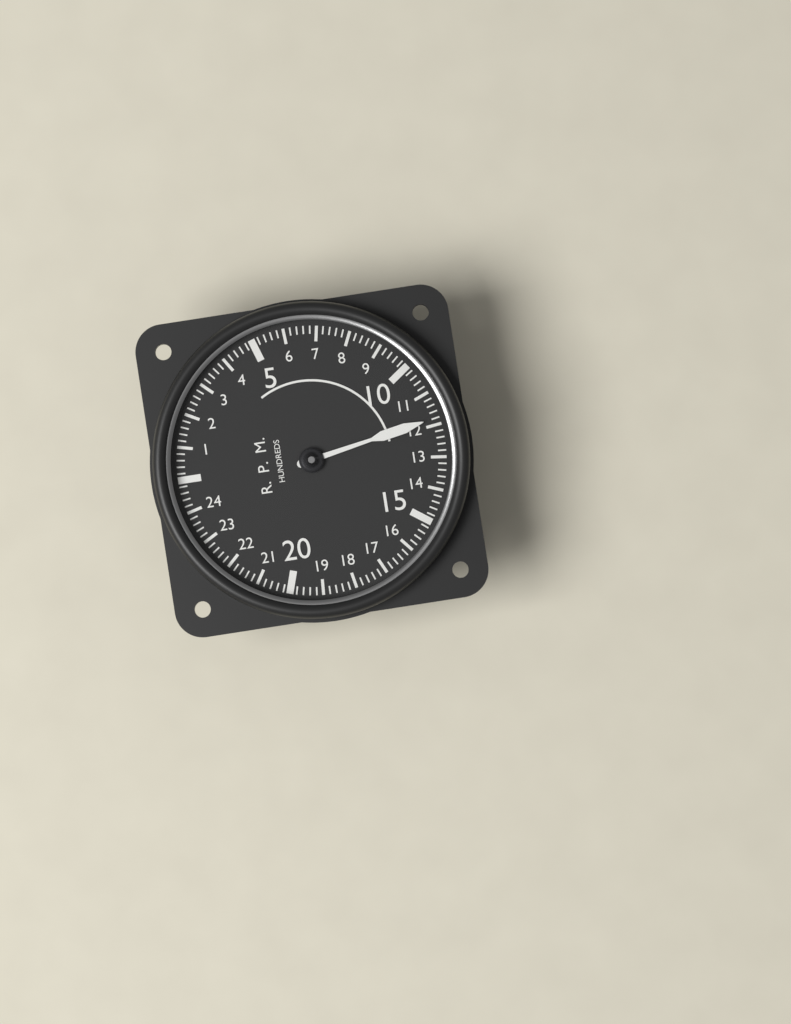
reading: 11.8 RPM x100
